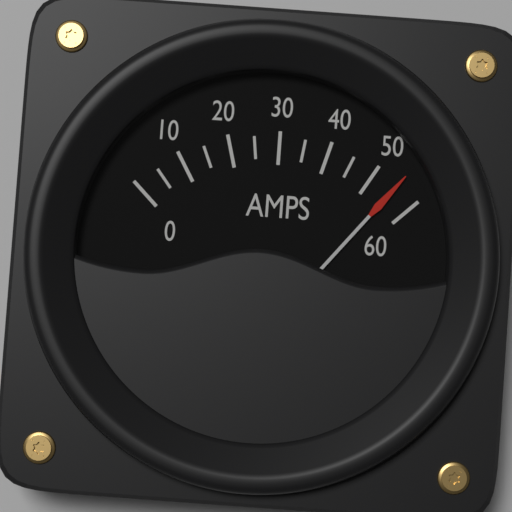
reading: 55 A
